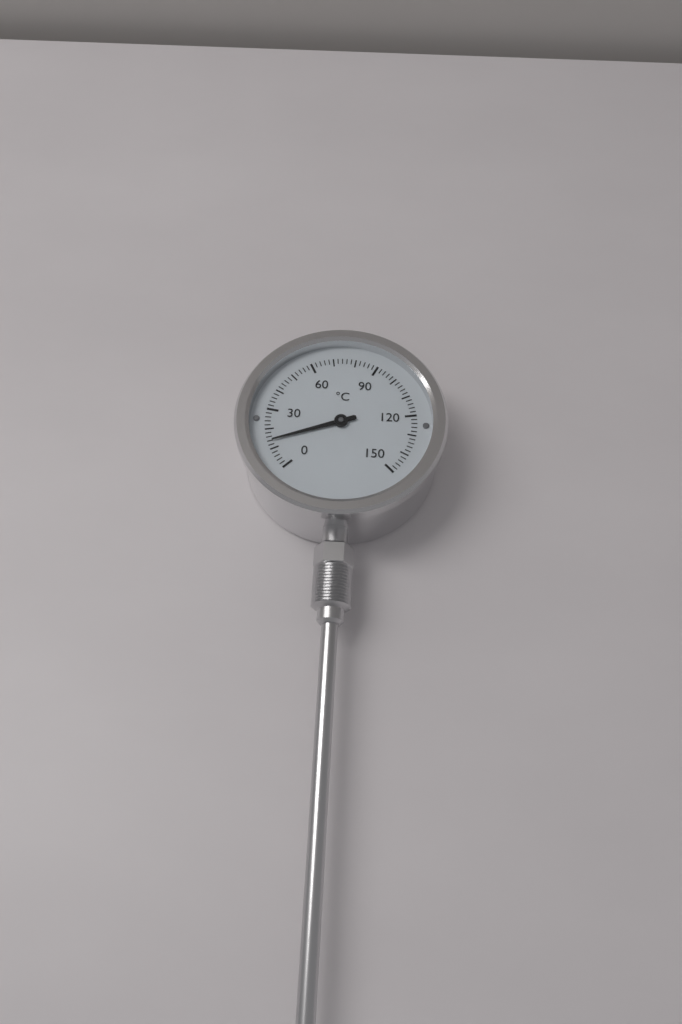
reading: 14 °C
